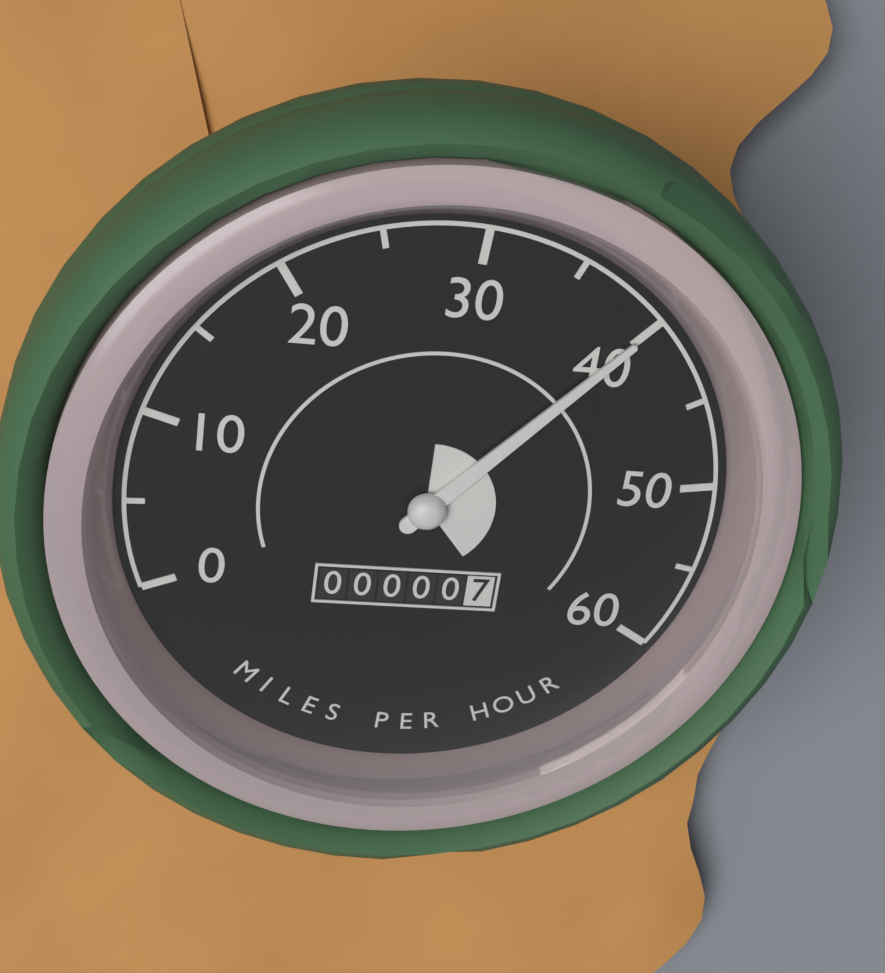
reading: 40 mph
